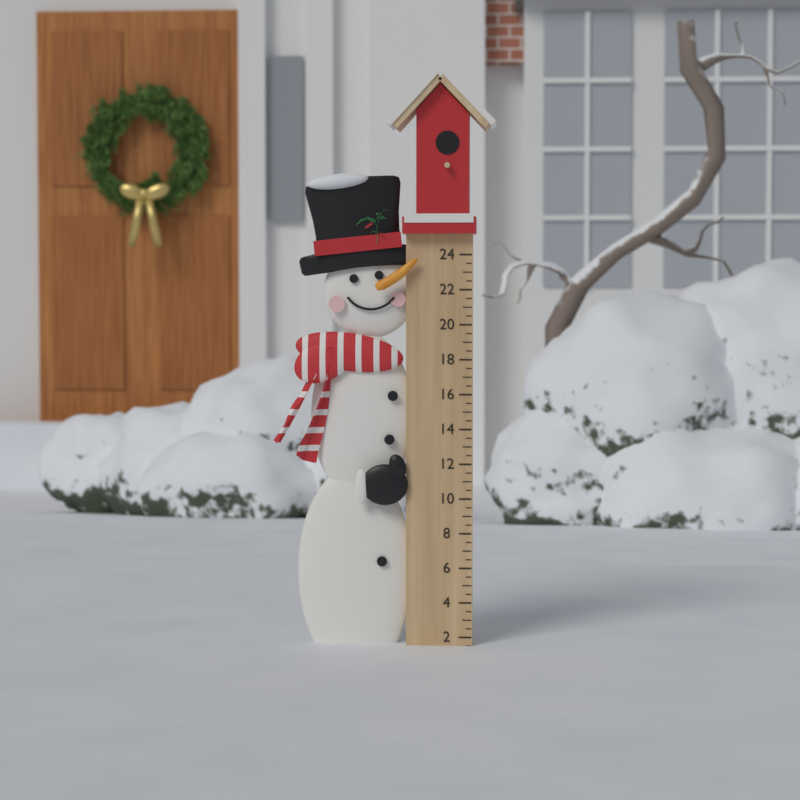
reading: 1.5 (no unit)
